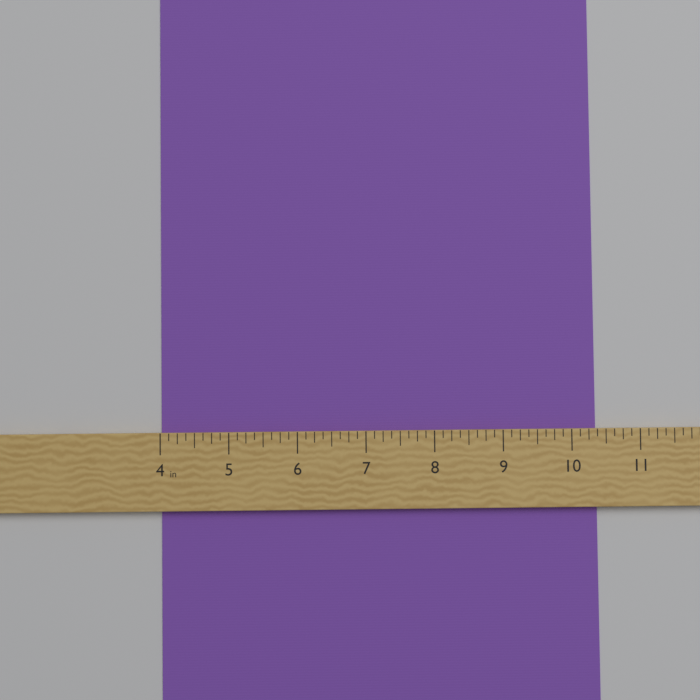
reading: 10.375 in
